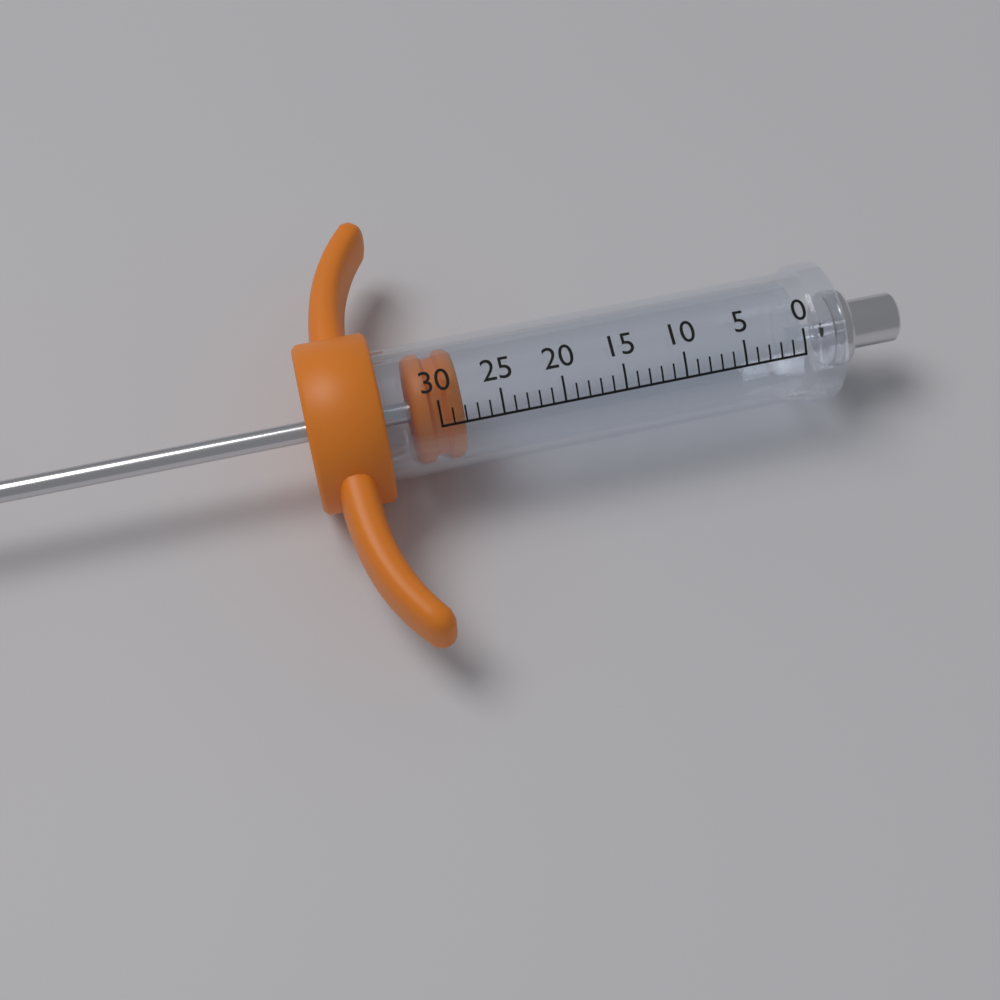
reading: 28 (no unit)
